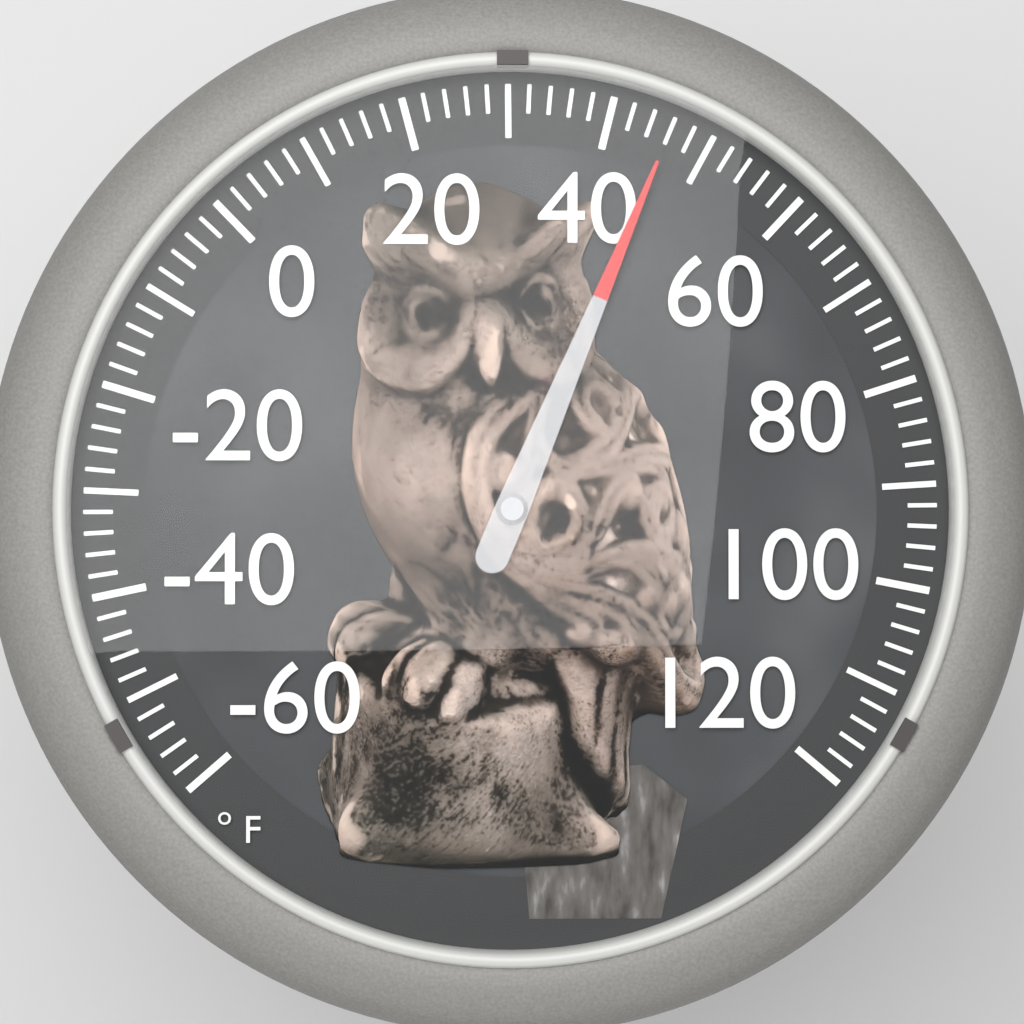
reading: 46 °F
